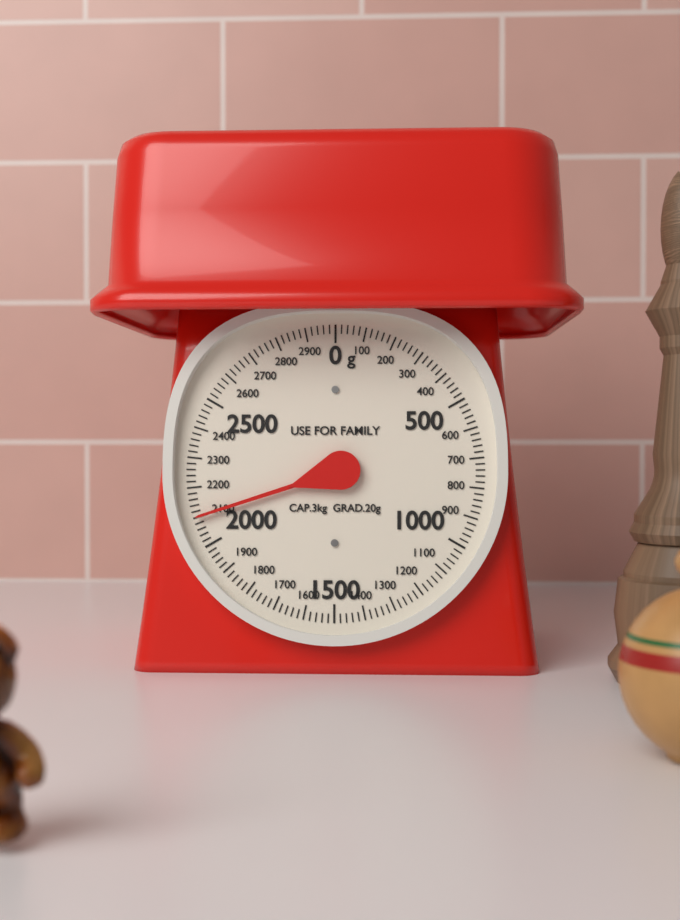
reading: 2100 g
